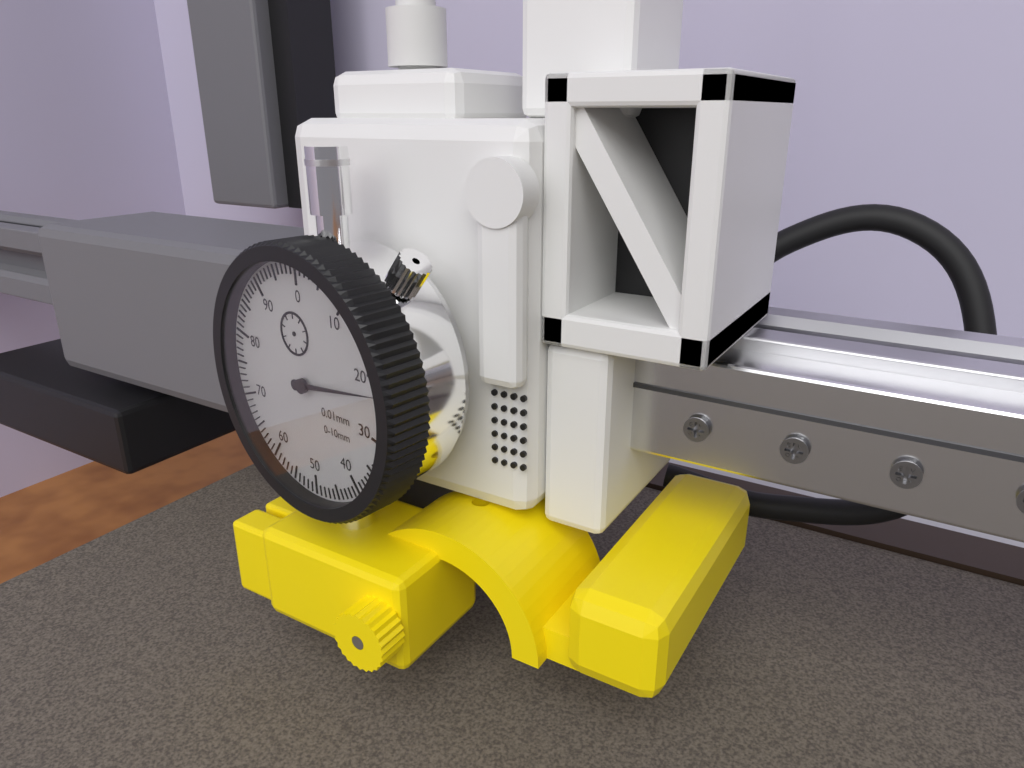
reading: 23 0.01mm
